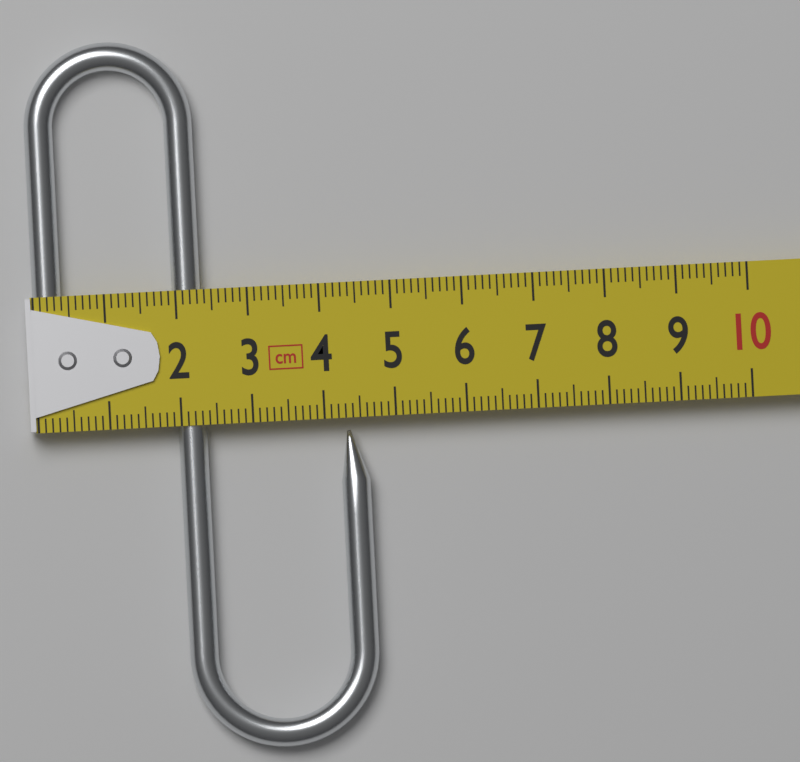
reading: 4.6 cm
